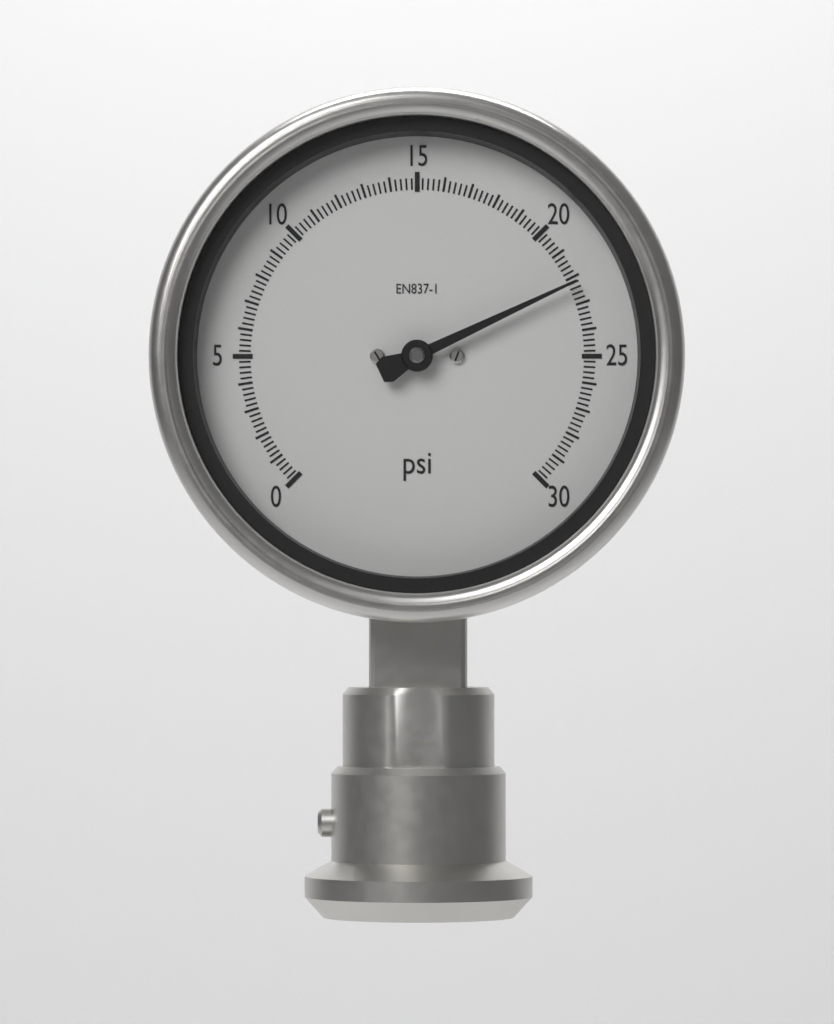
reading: 22.2 psi
